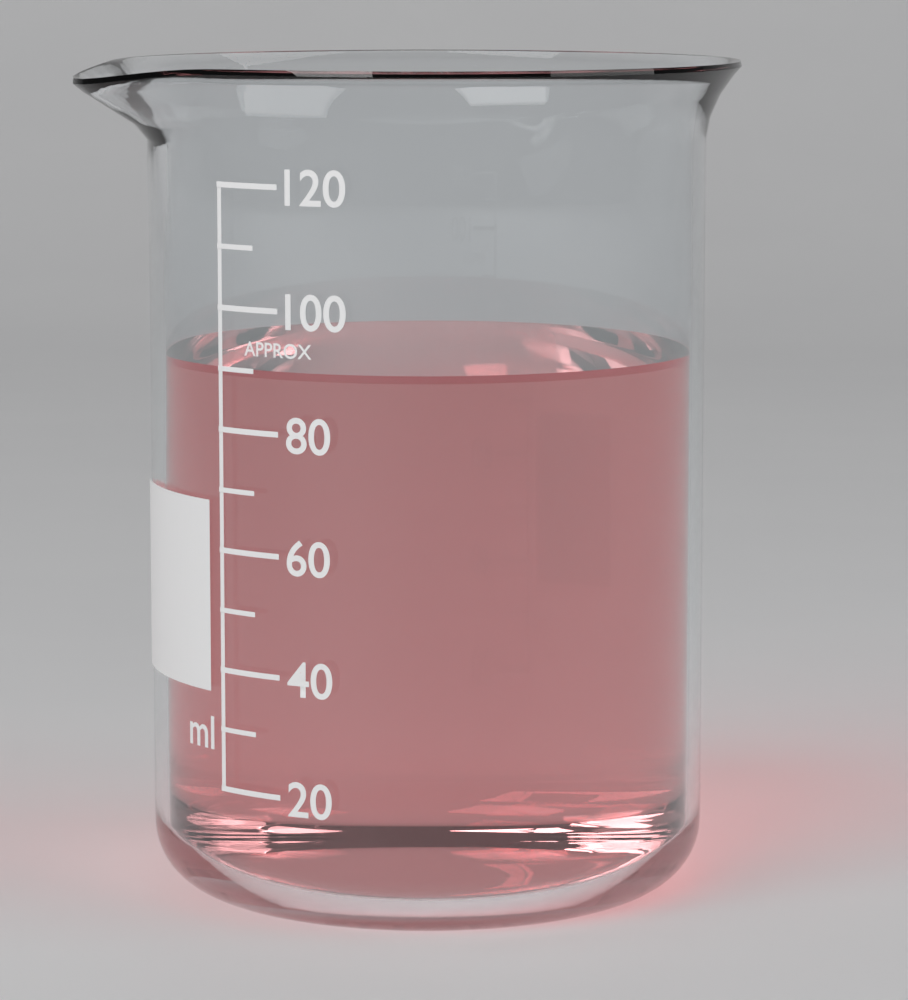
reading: 90 ml
